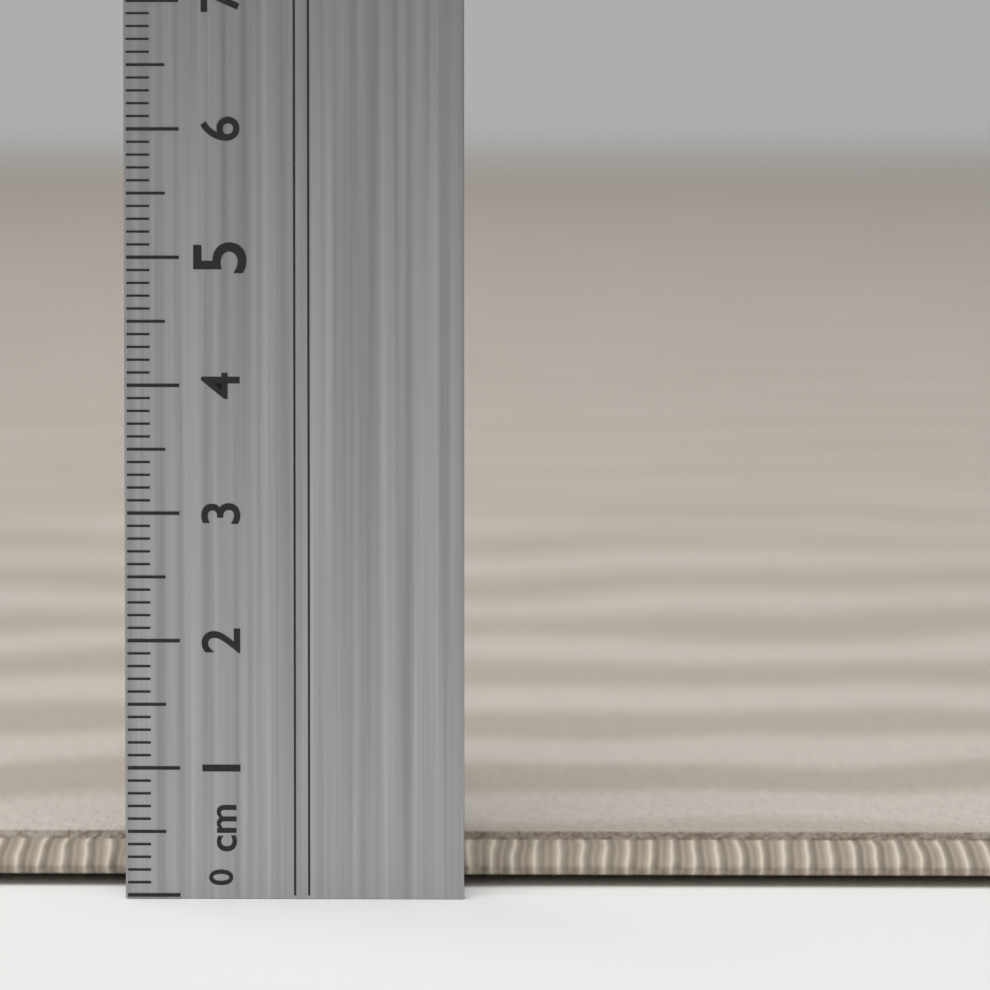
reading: 0.3 cm
